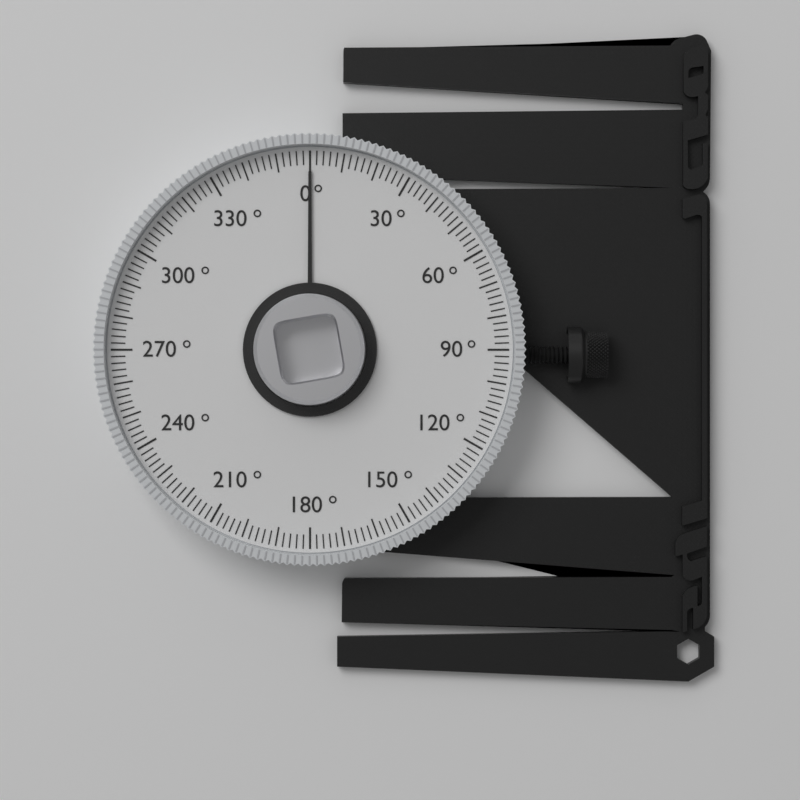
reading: 0 °
